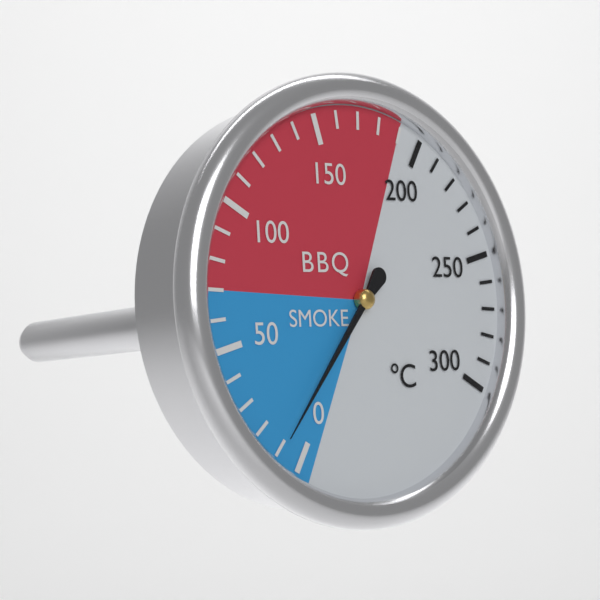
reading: 10 °C
